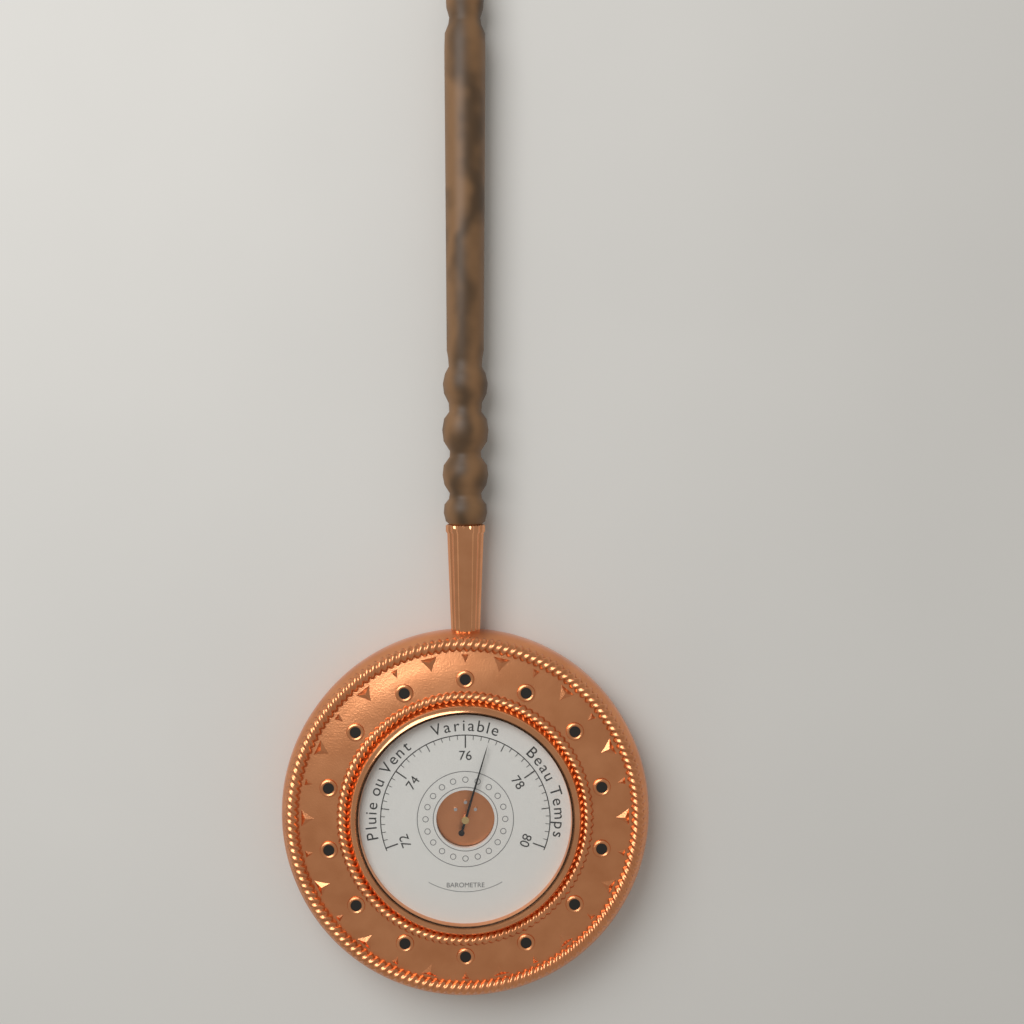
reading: 76.6 (no unit)
